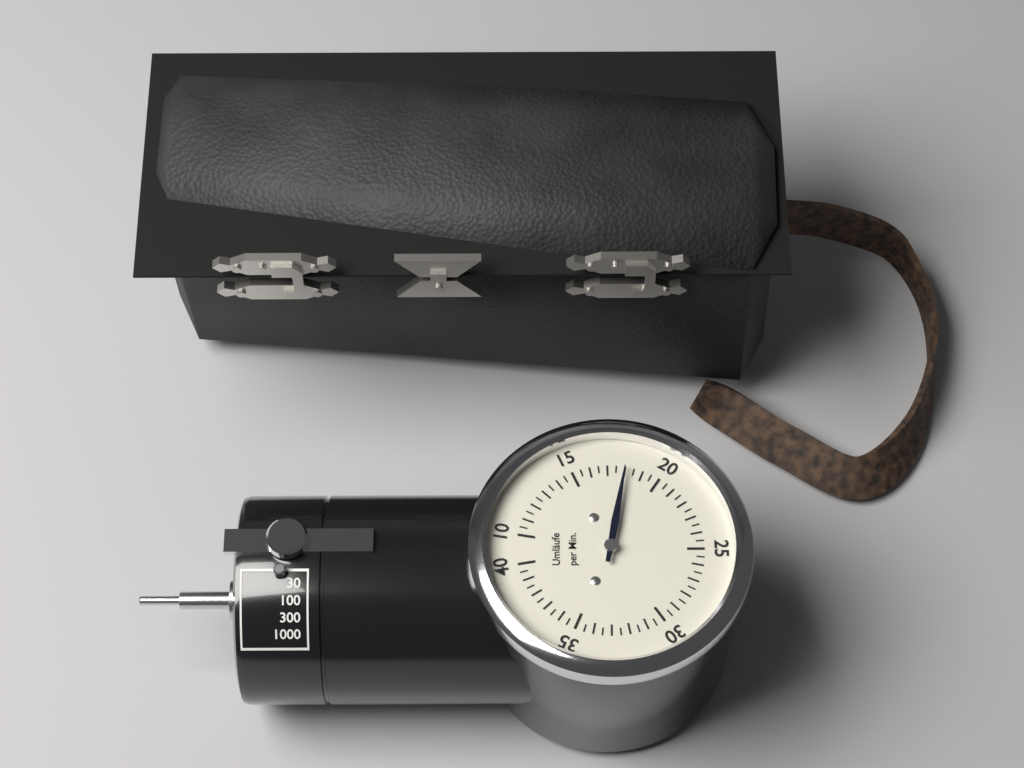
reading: 18.0 Umläufe per Min.
